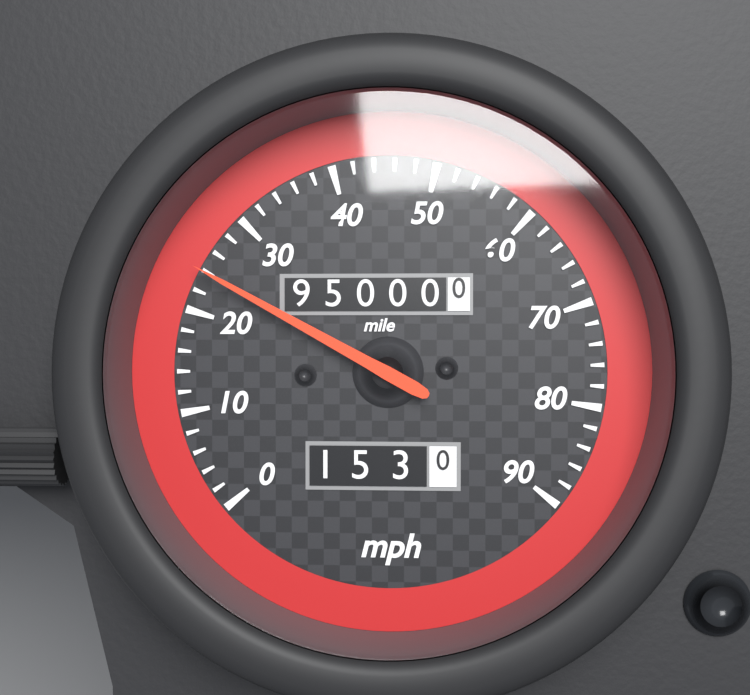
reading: 24 mph
